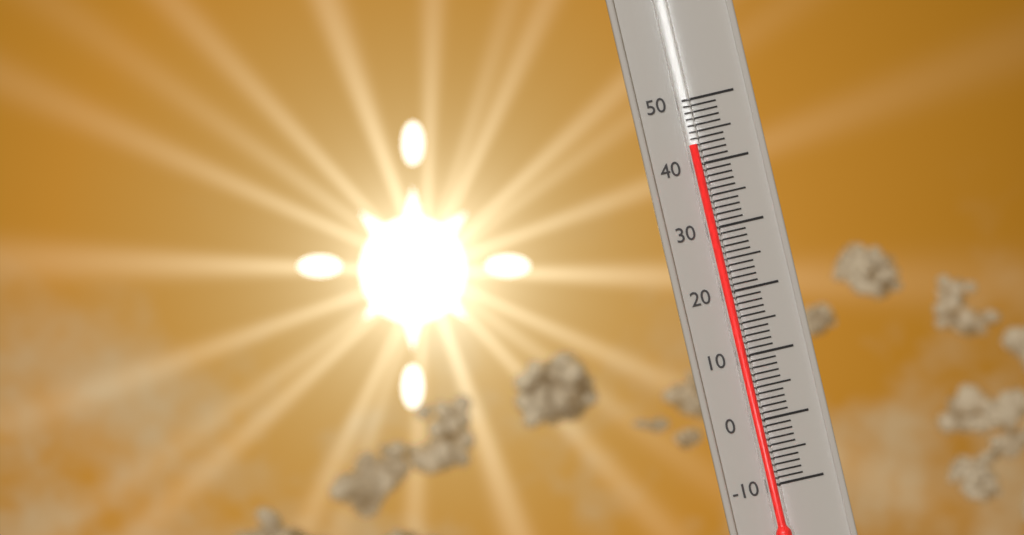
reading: 43 (no unit)
